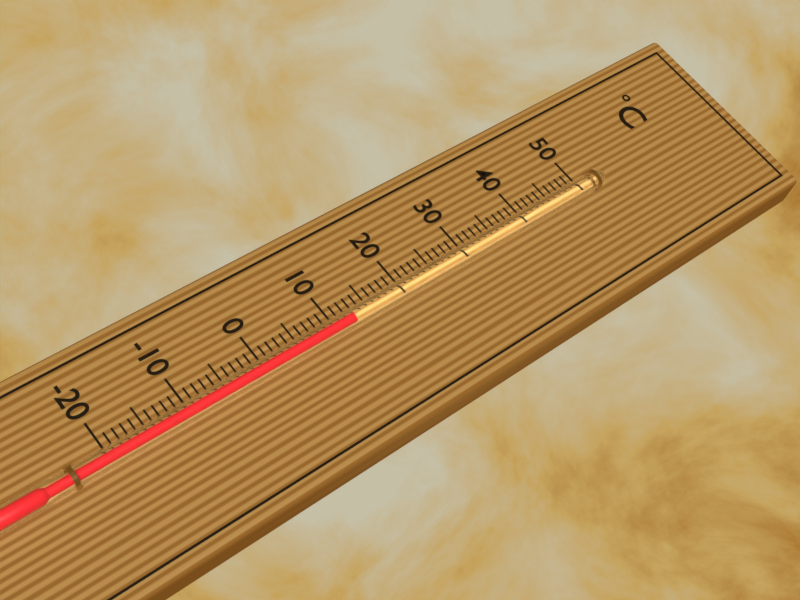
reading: 12 °C
